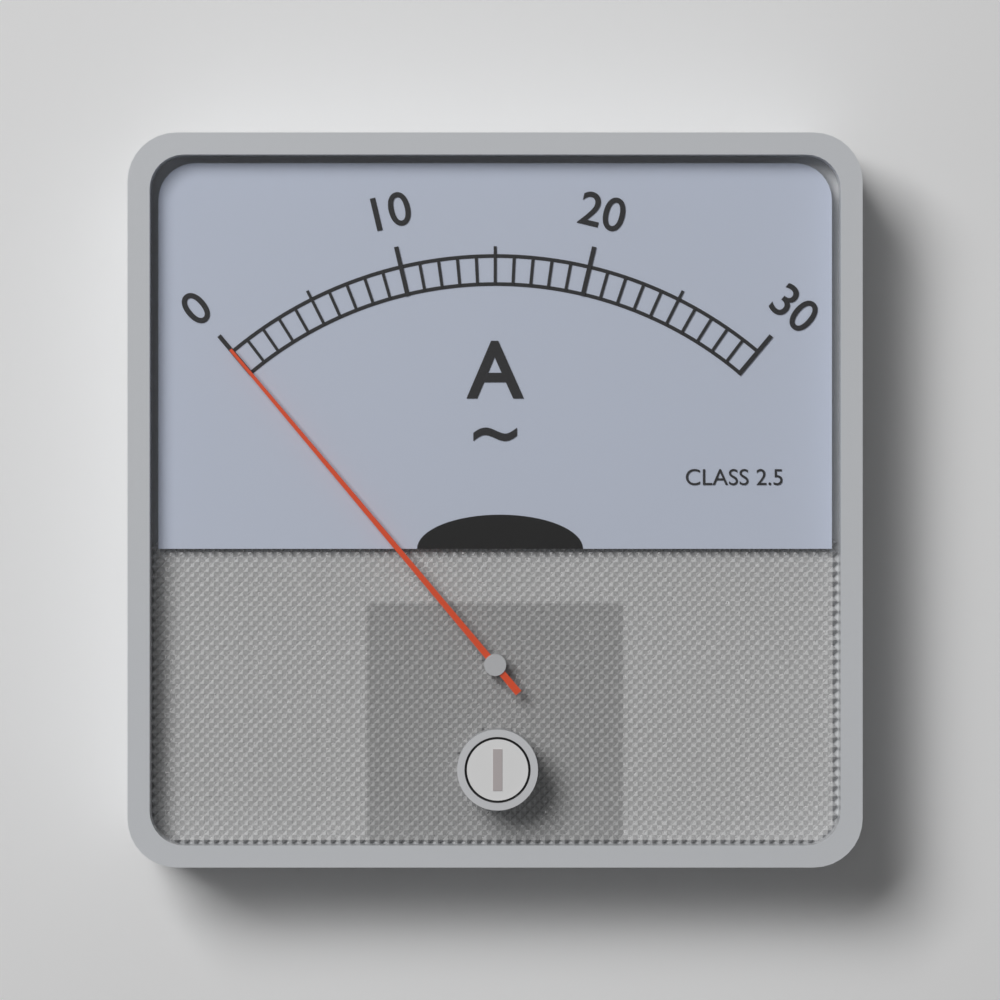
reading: 0 A
